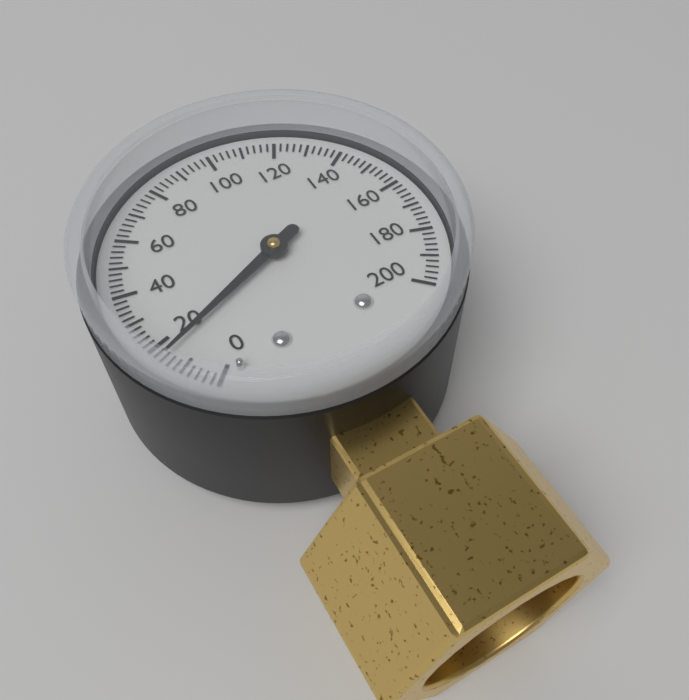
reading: 16 (no unit)
